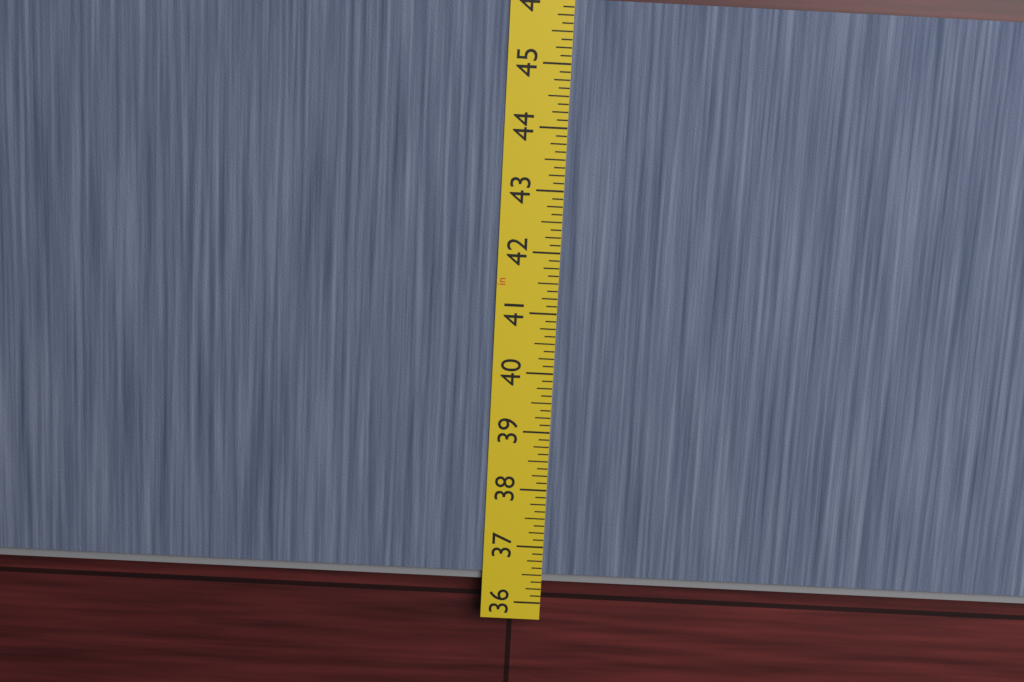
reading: 36.375 in
